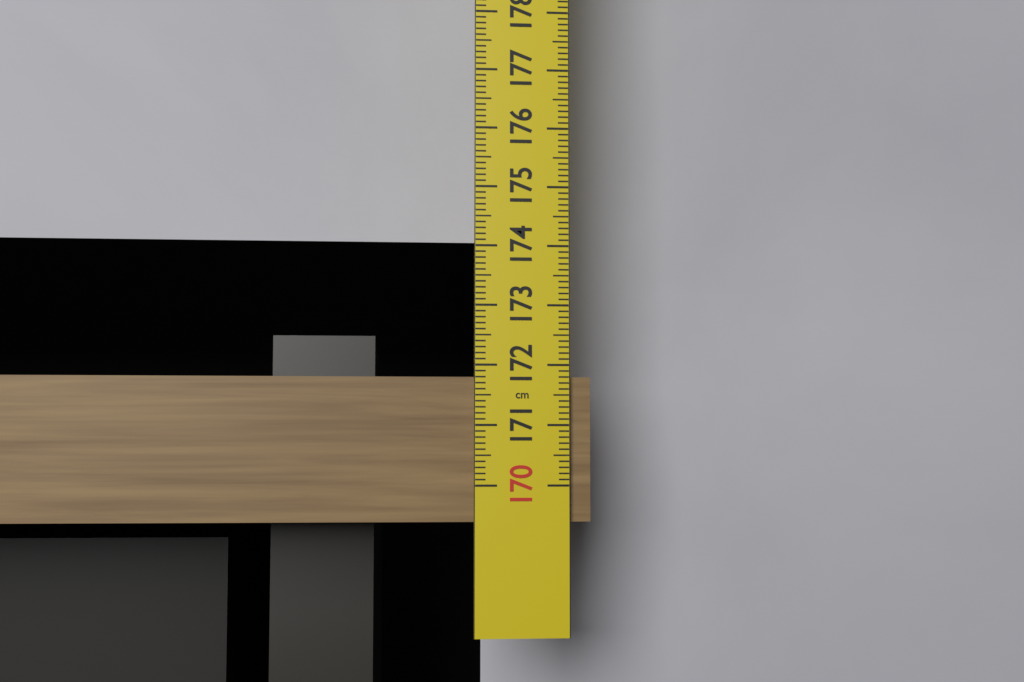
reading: 171.8 cm
